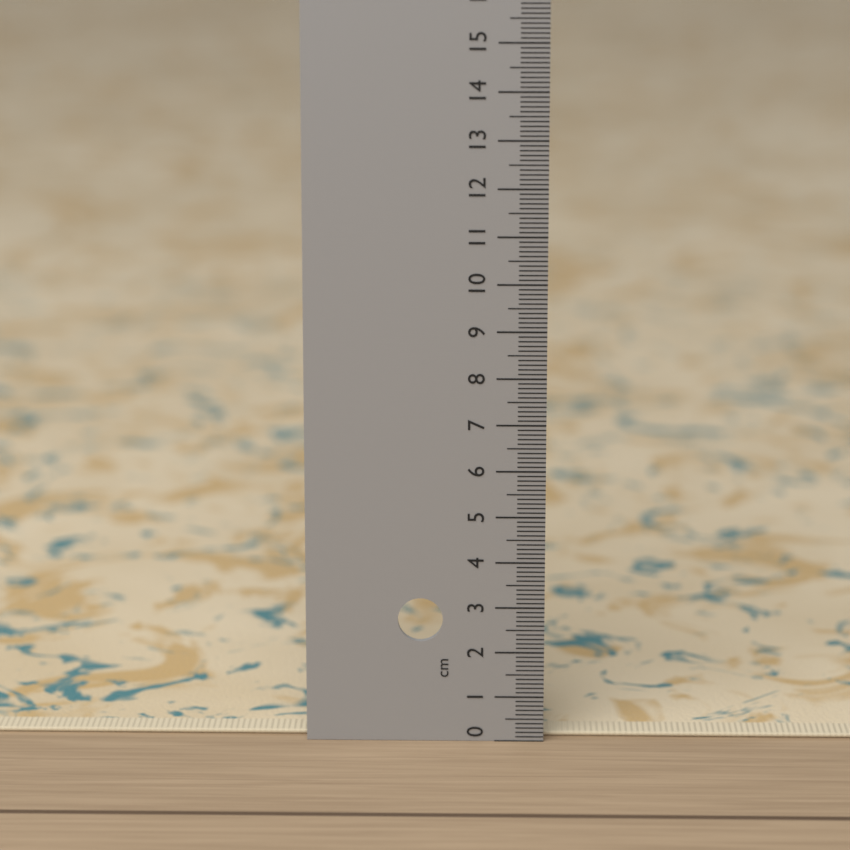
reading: 0.1 cm
